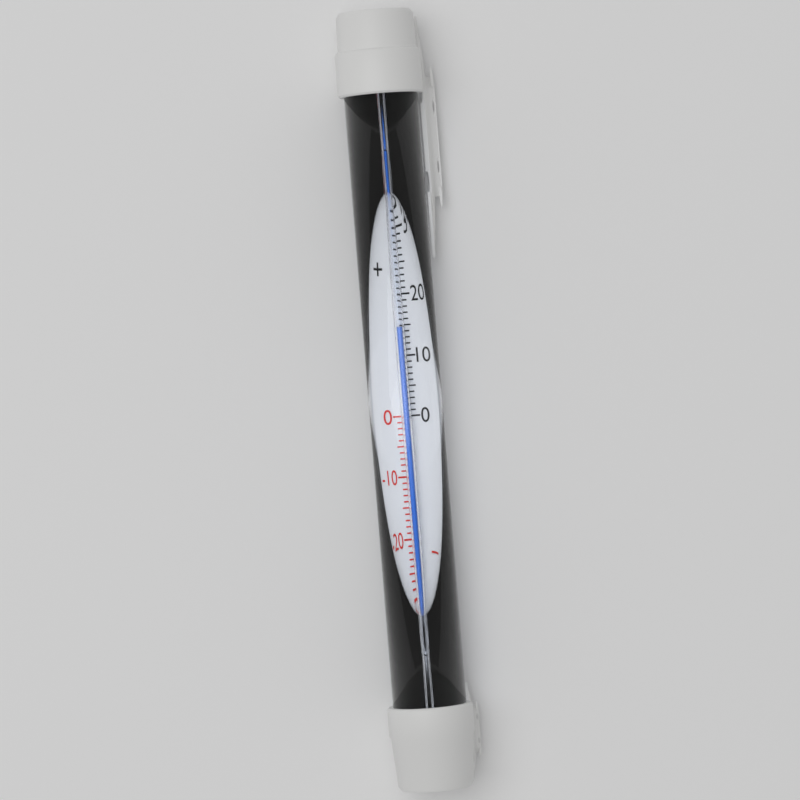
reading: 15 °C
